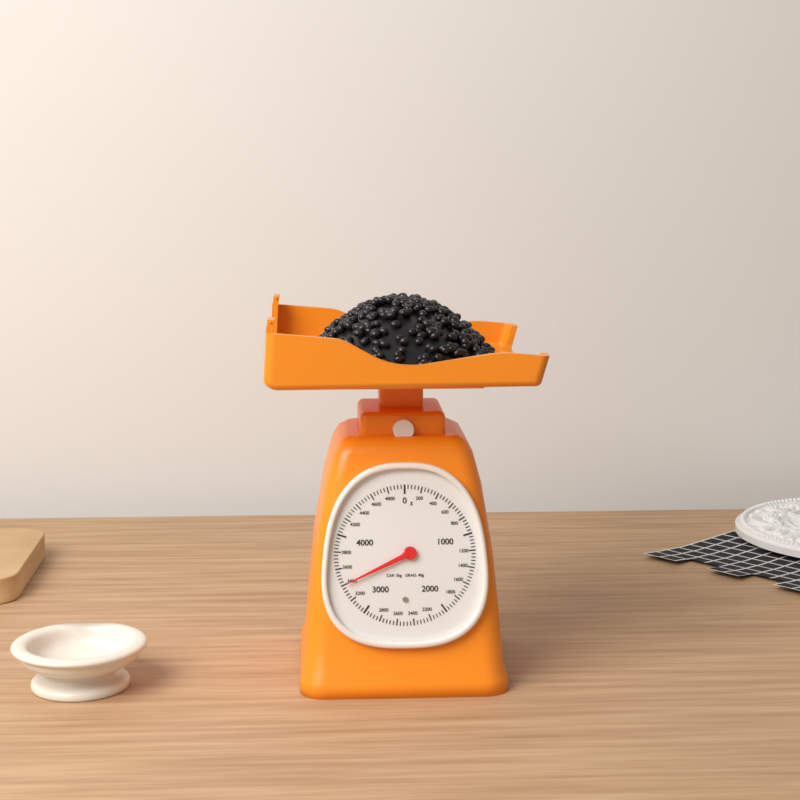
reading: 3400 g
